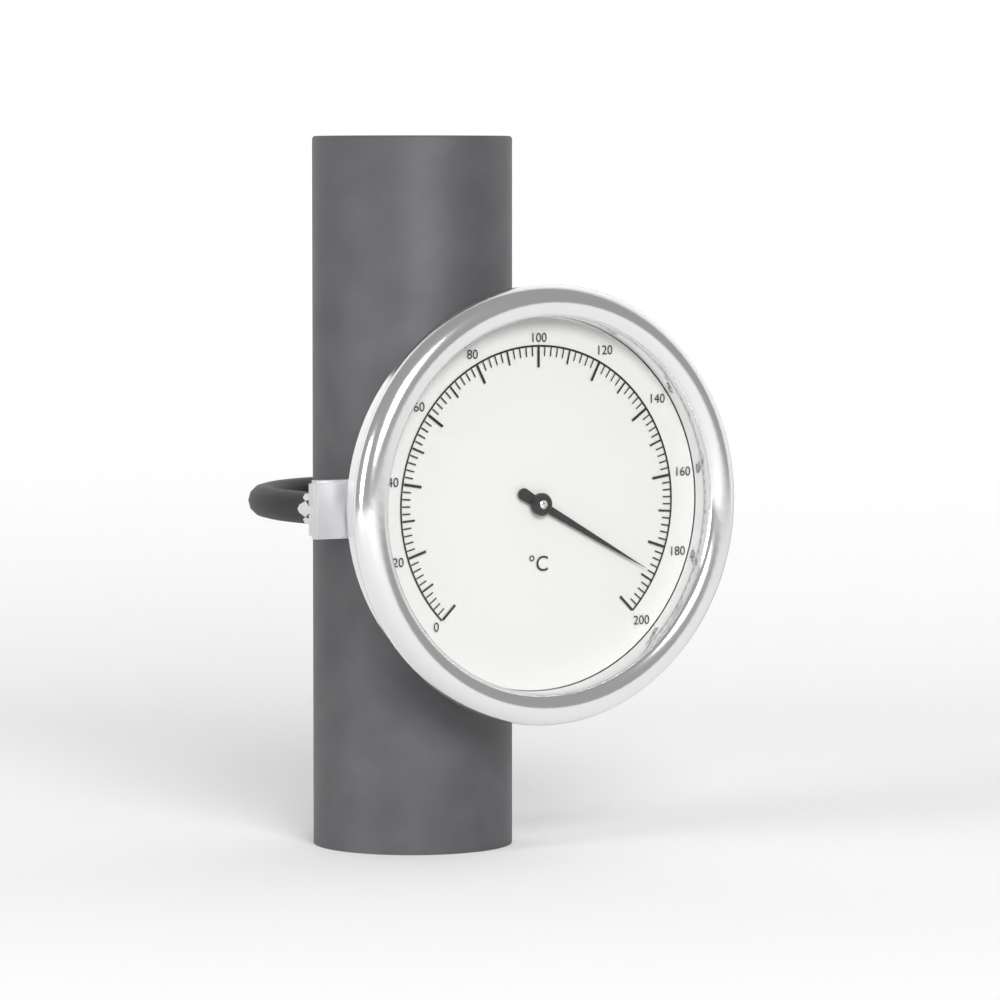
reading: 188 °C
